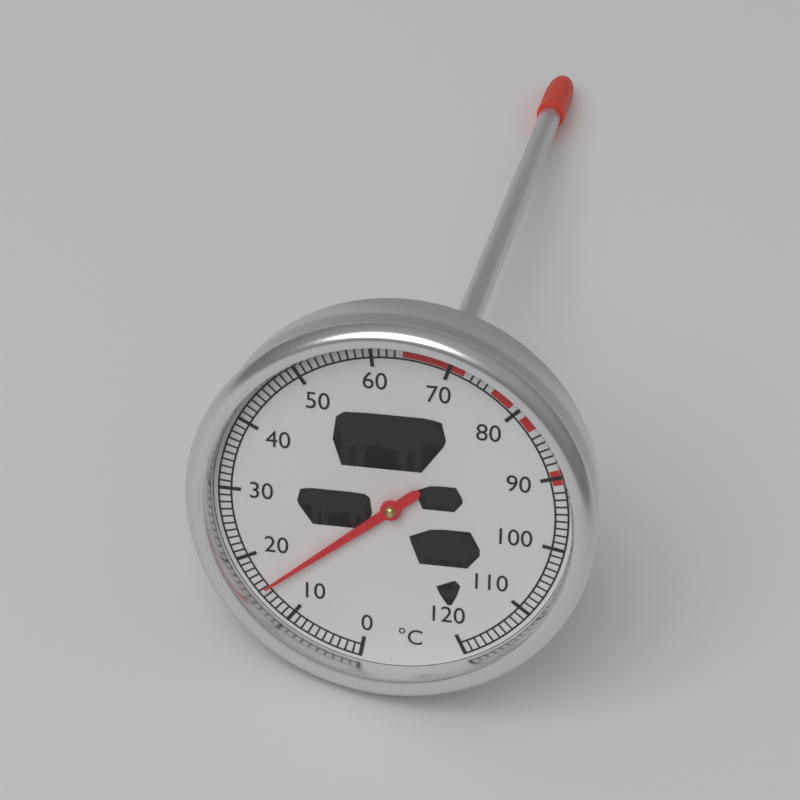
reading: 15 °C
